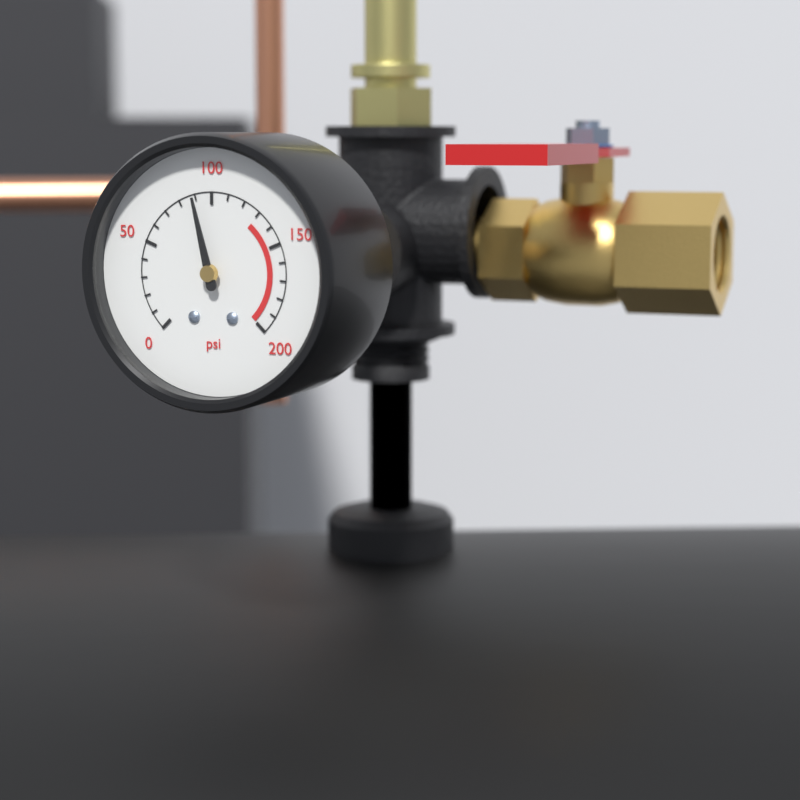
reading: 90 psi
